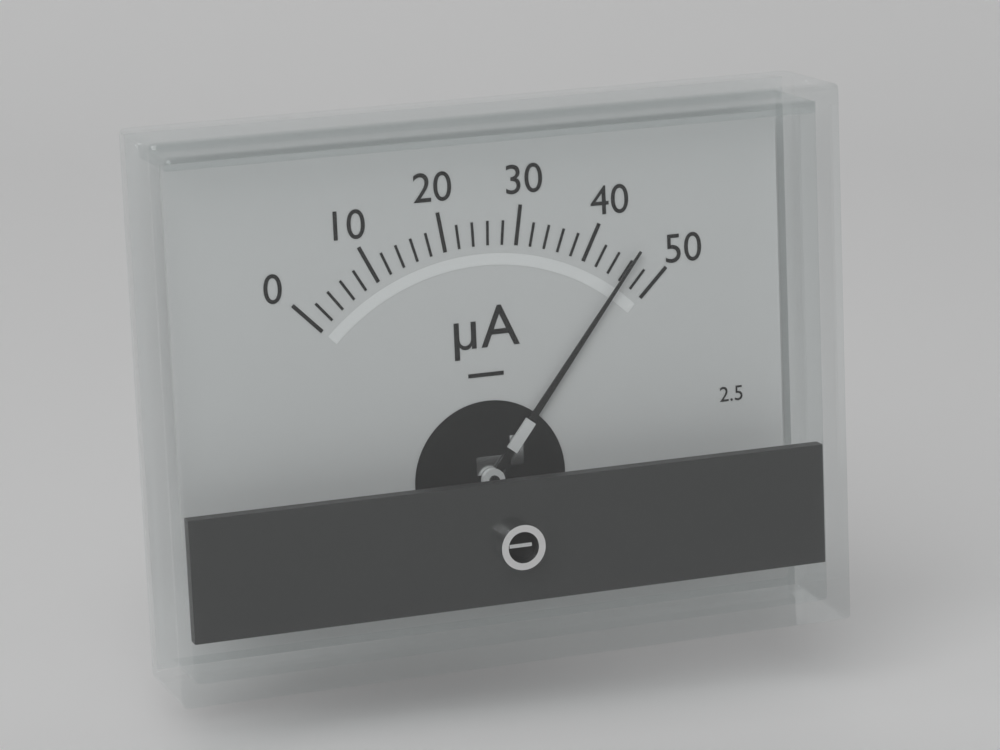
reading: 46 µA
